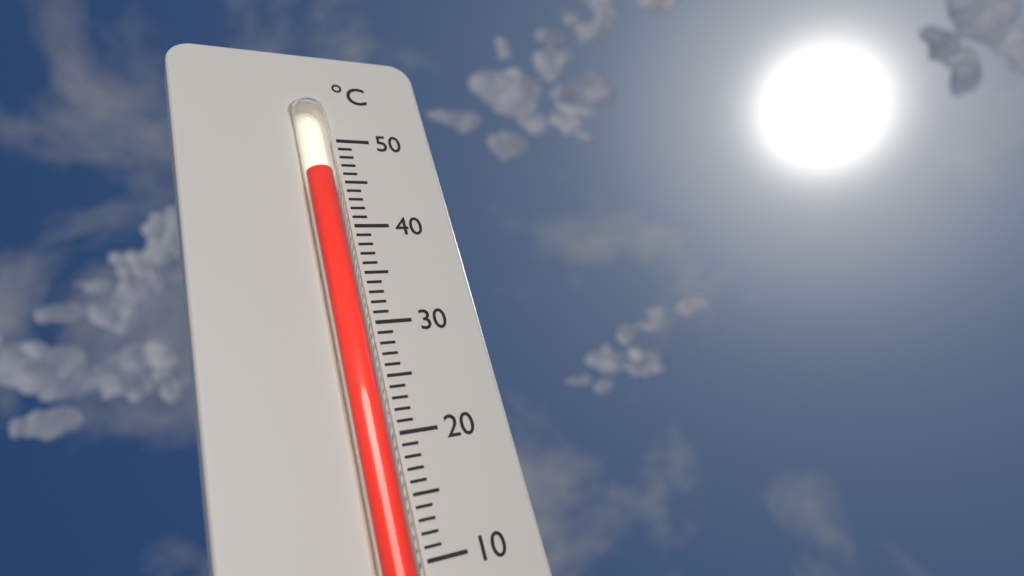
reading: 46 °C
